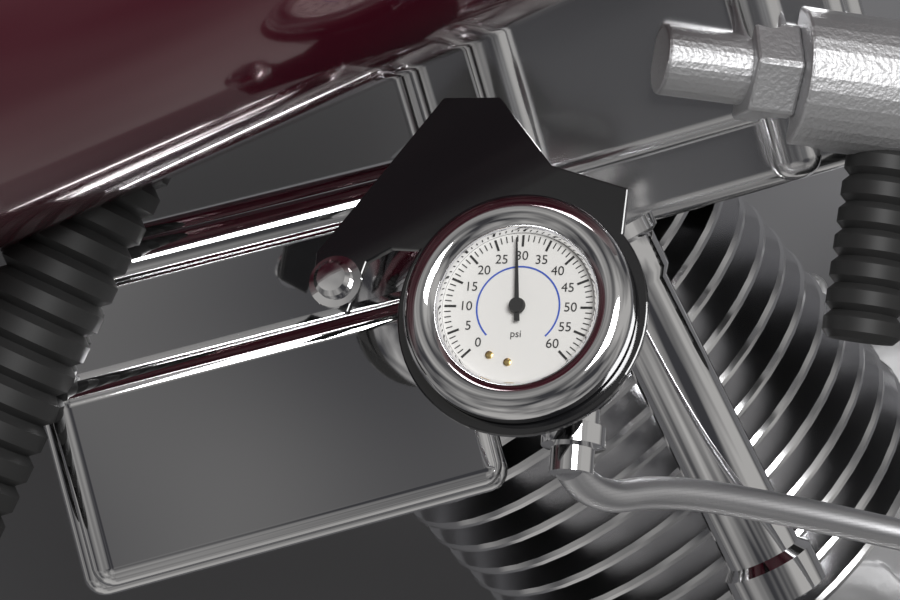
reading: 29 psi
